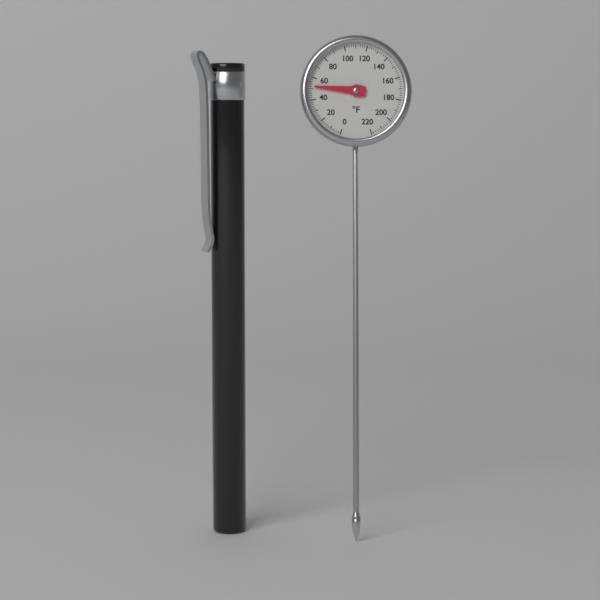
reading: 52 °F
